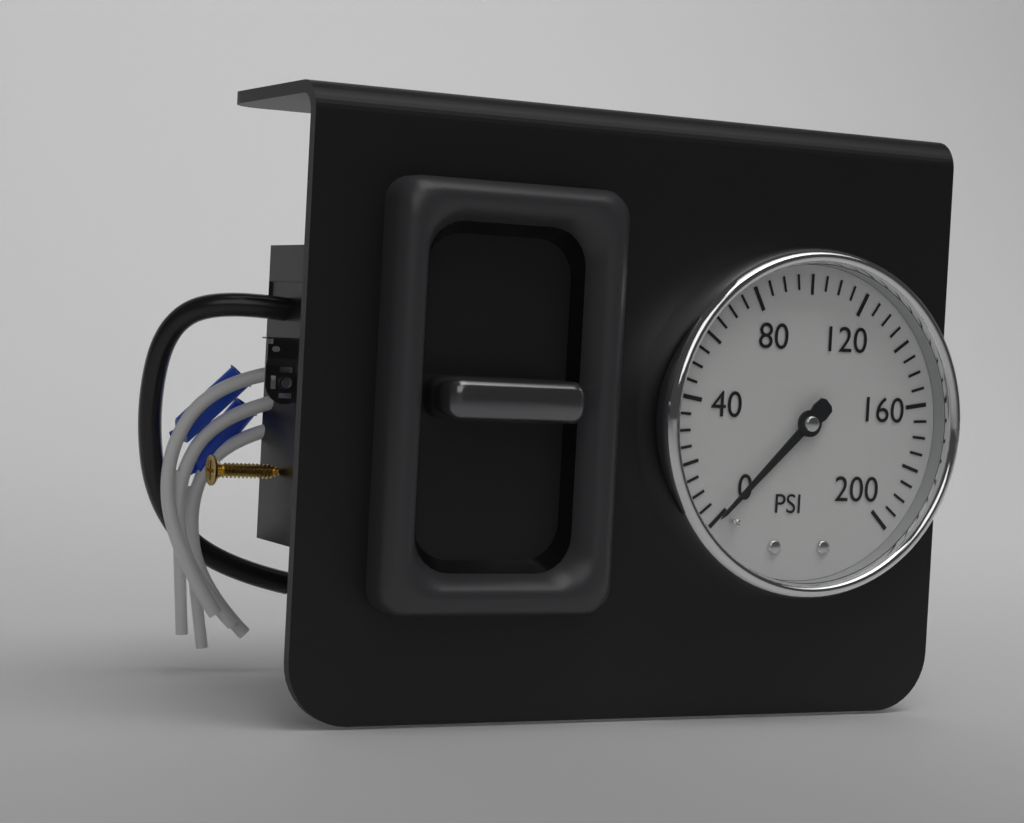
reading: 0 psi
